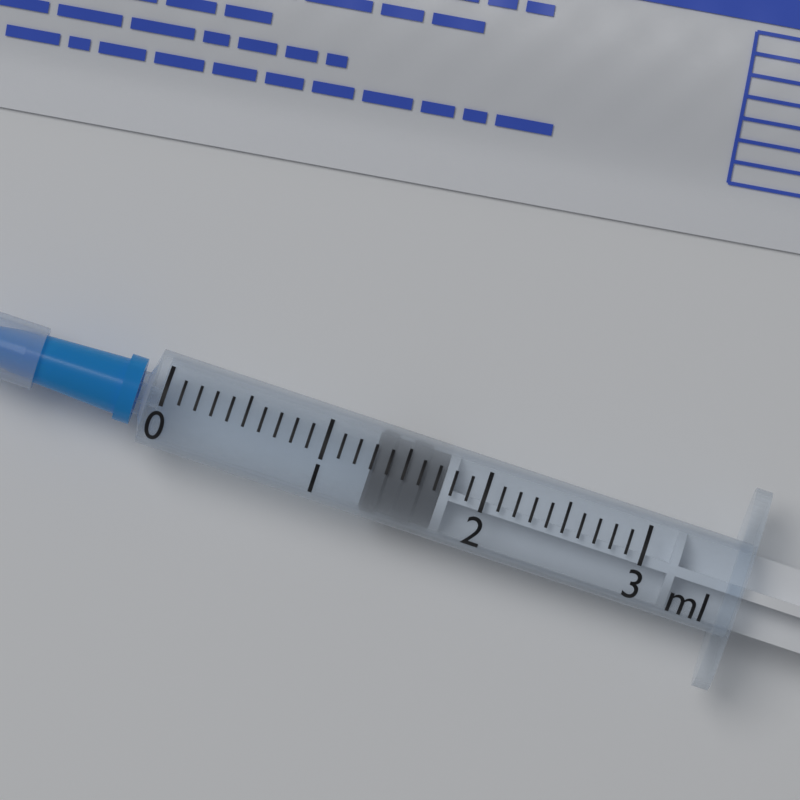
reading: 1.3 ml
